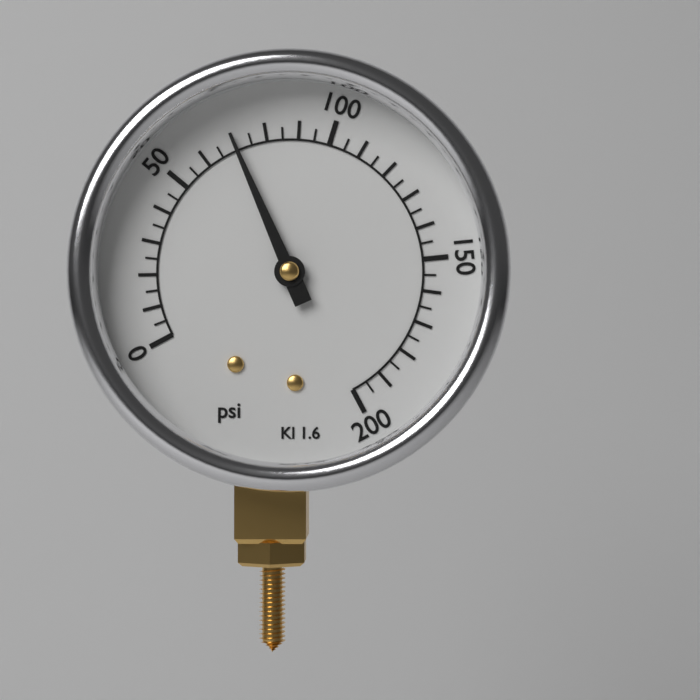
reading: 70 psi
